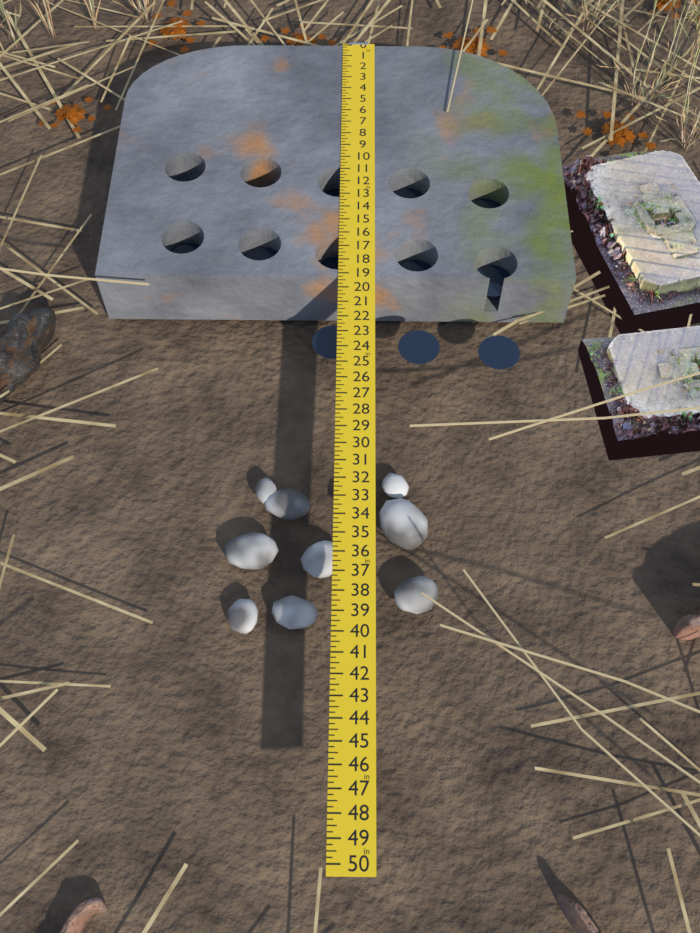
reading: 19.25 in
